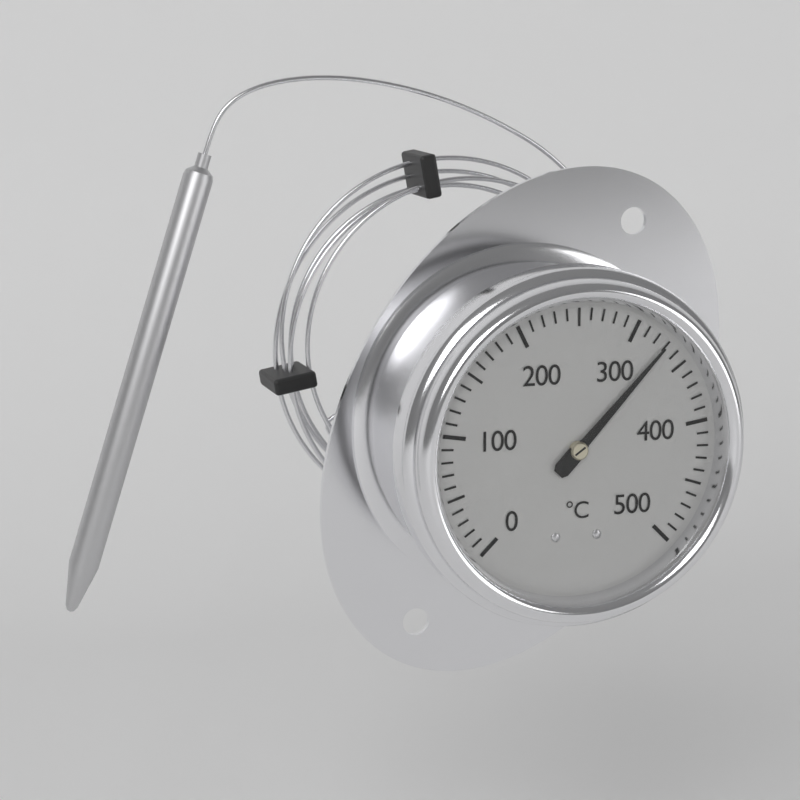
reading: 330 °C
